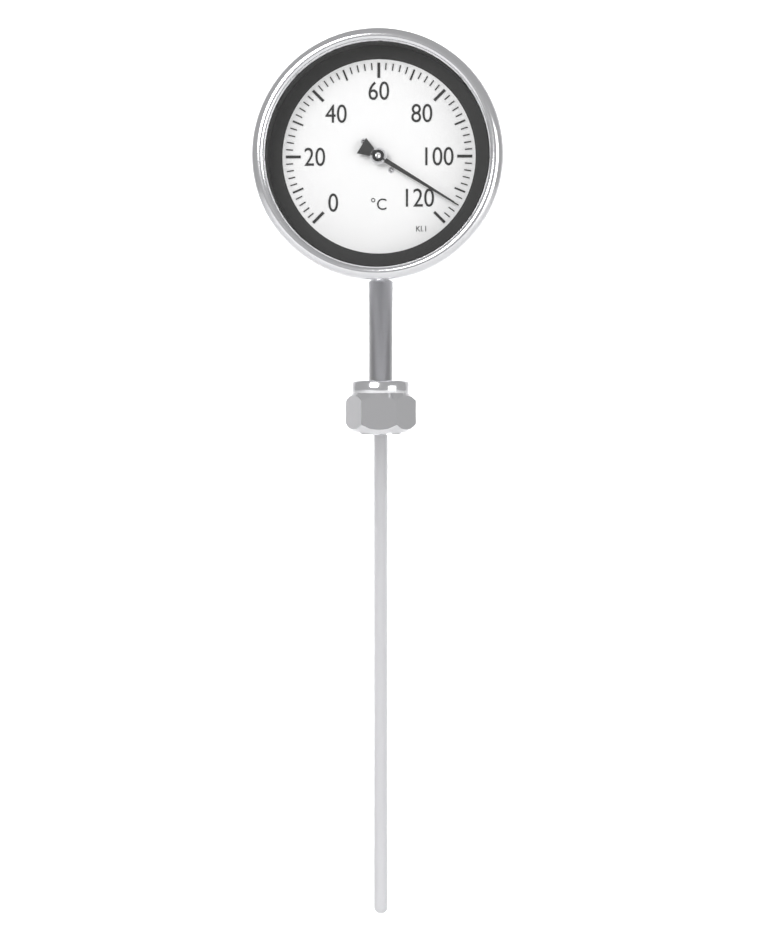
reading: 114 °C
